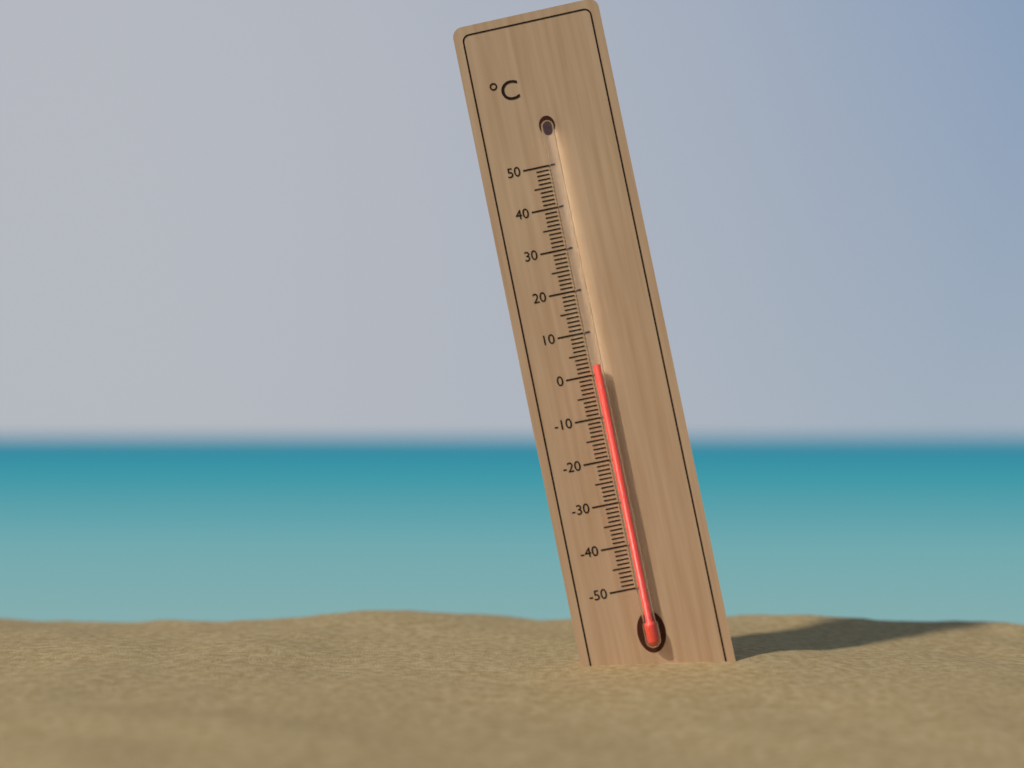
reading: 2 °C
